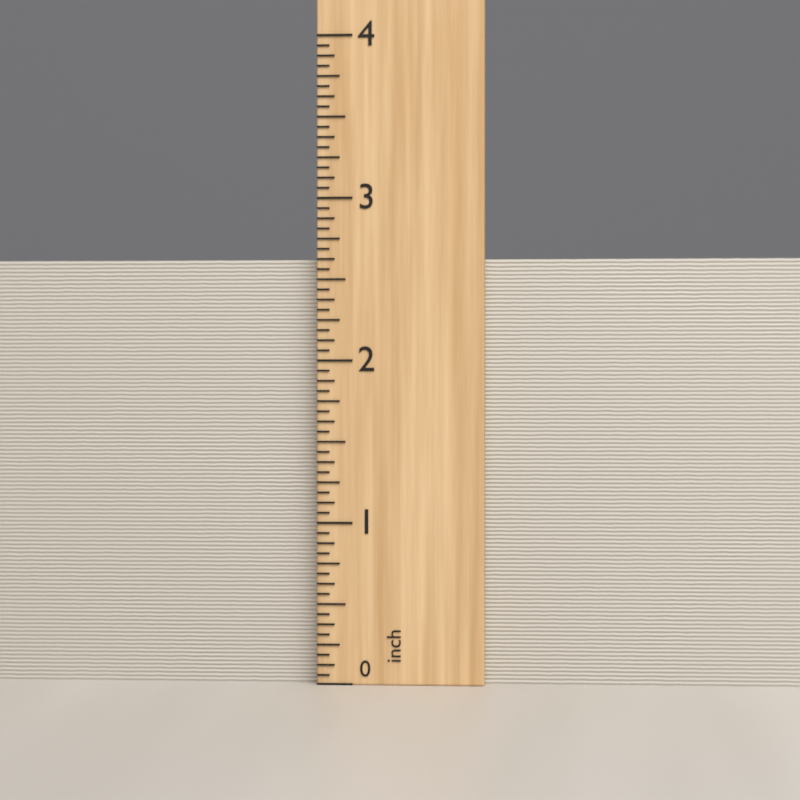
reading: 2.6250 inch
